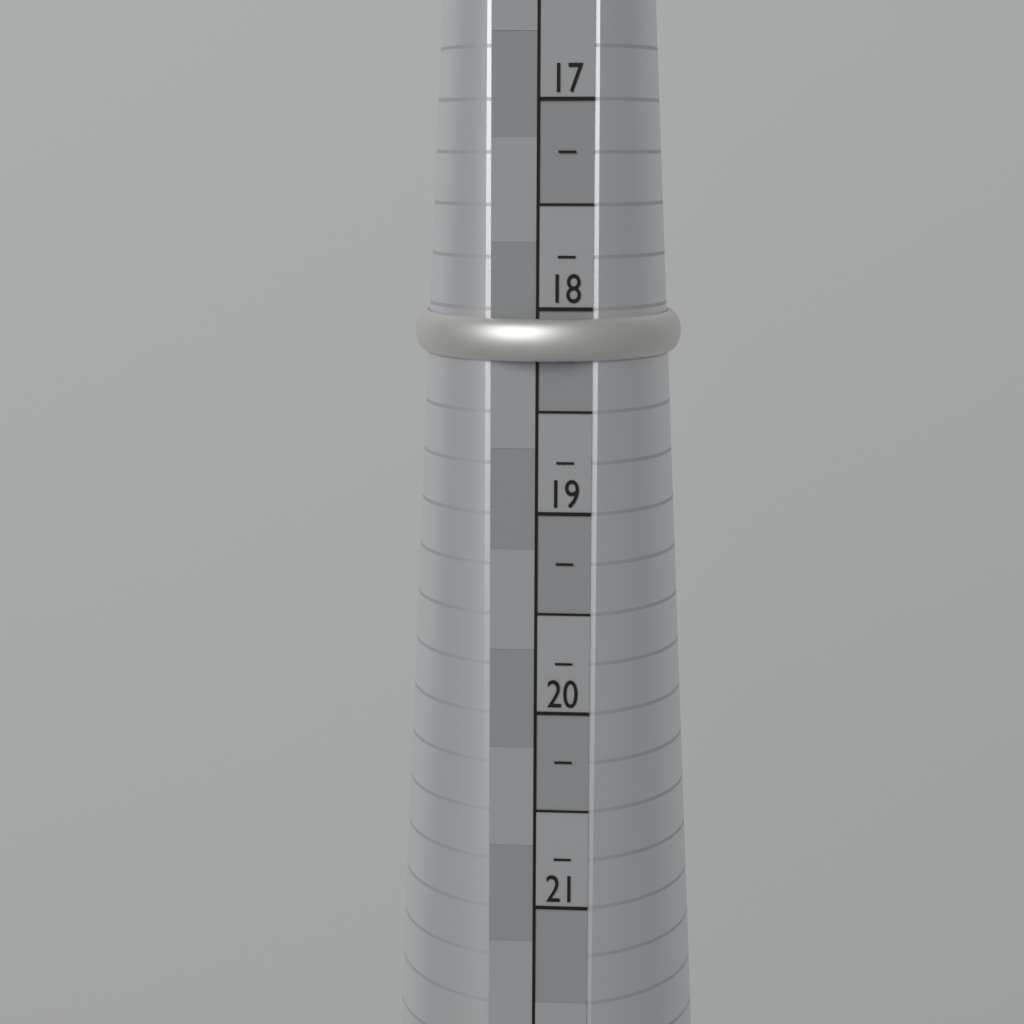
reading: 18.25 (no unit)
